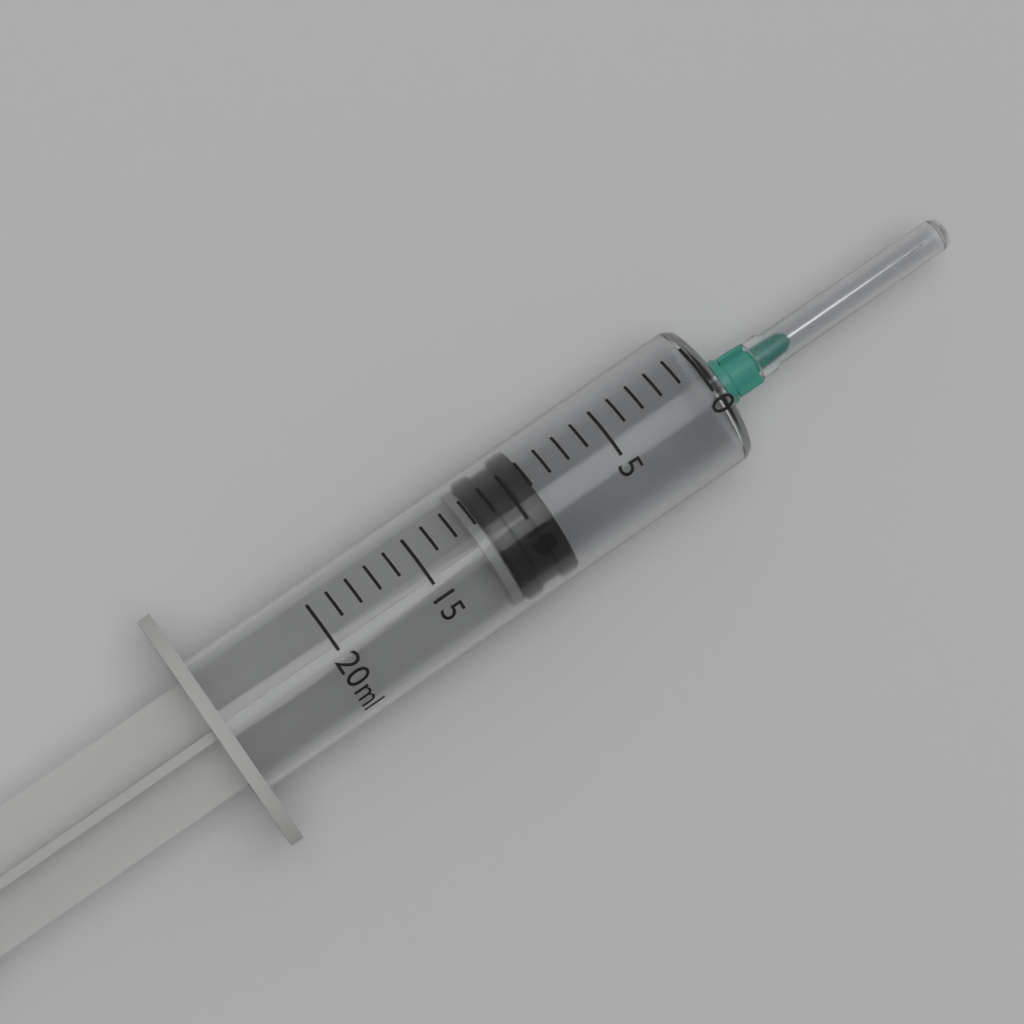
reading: 9 ml
